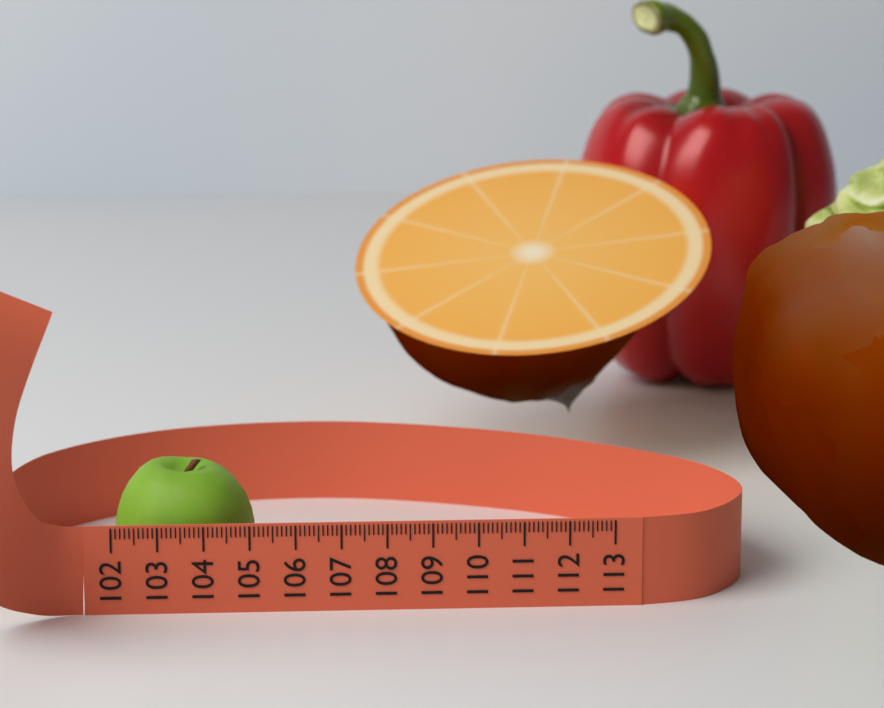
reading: 105.1 (no unit)
